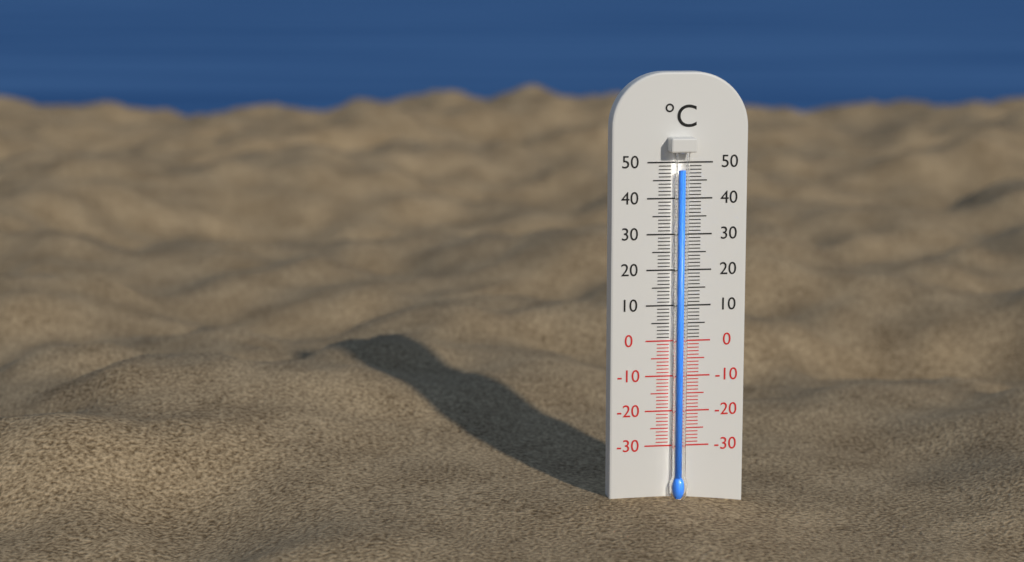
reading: 48 °C
